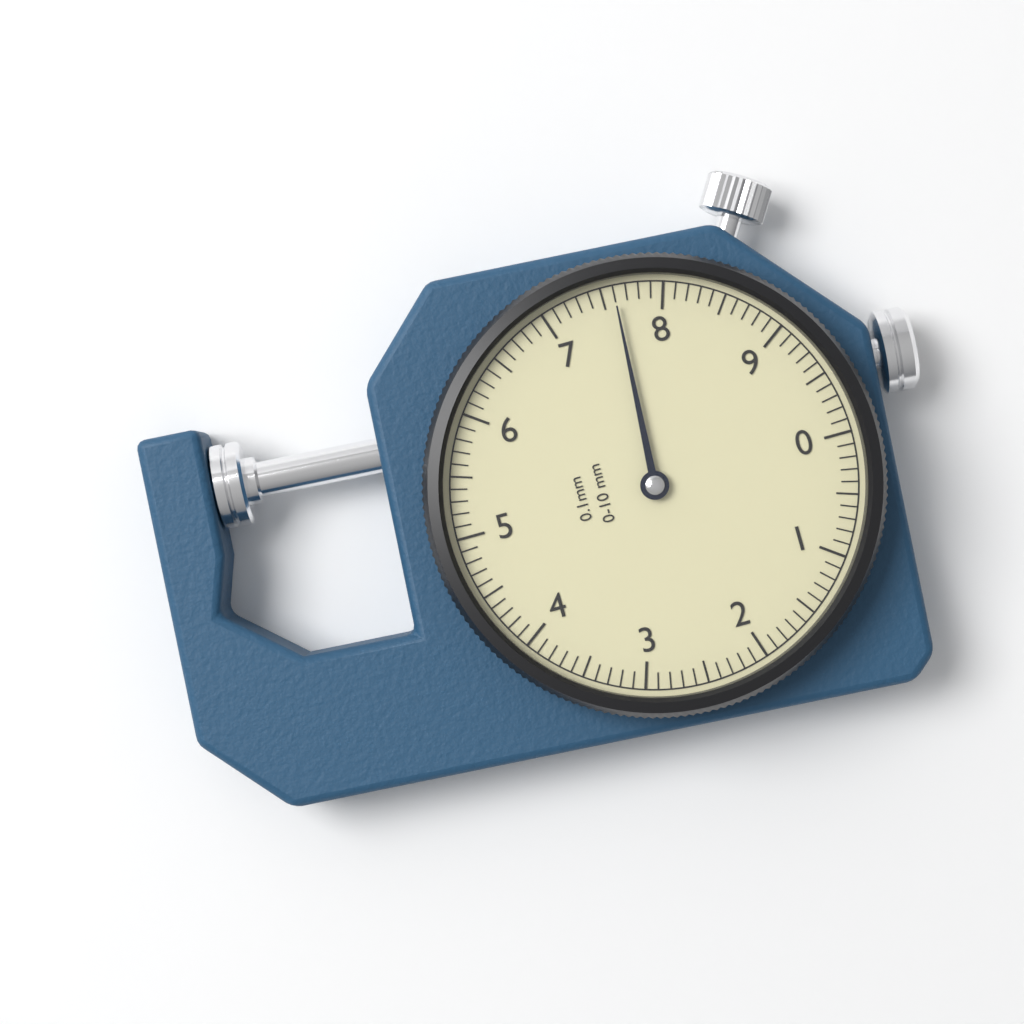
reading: 7.6 mm
